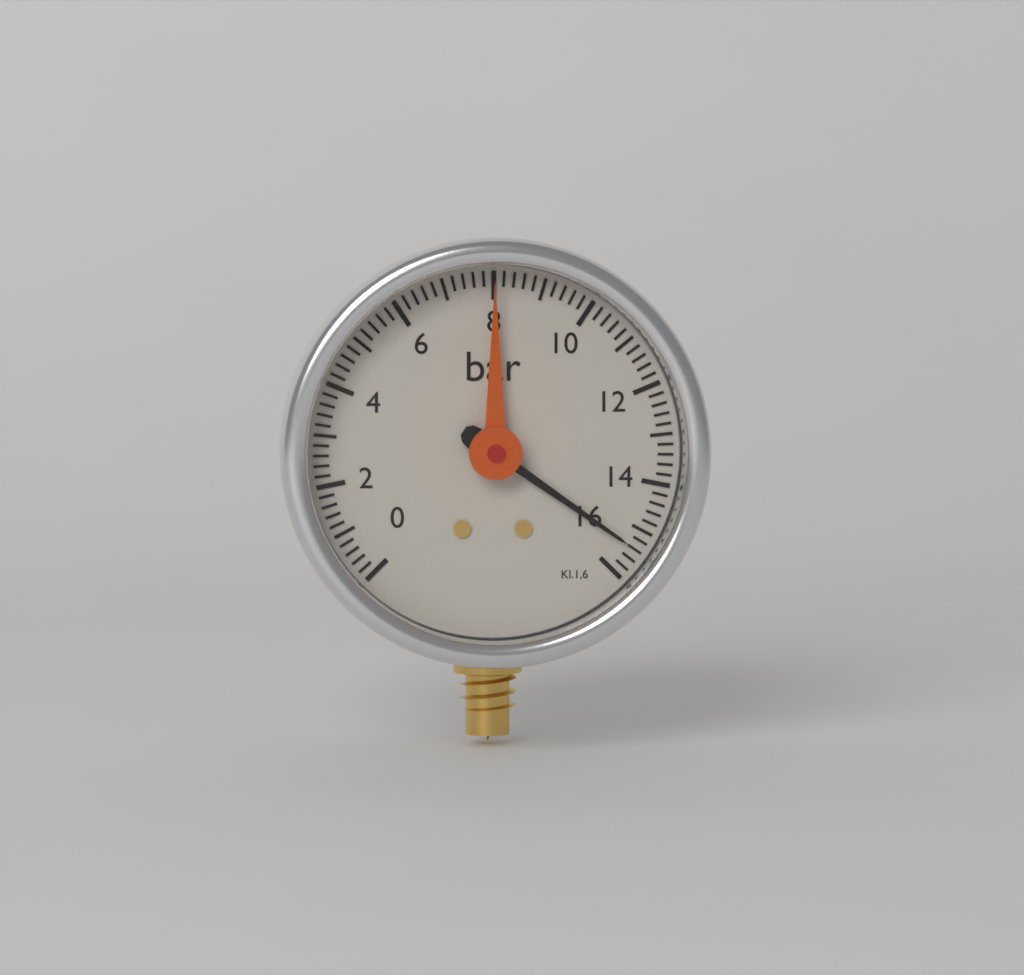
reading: 15.4 bar
